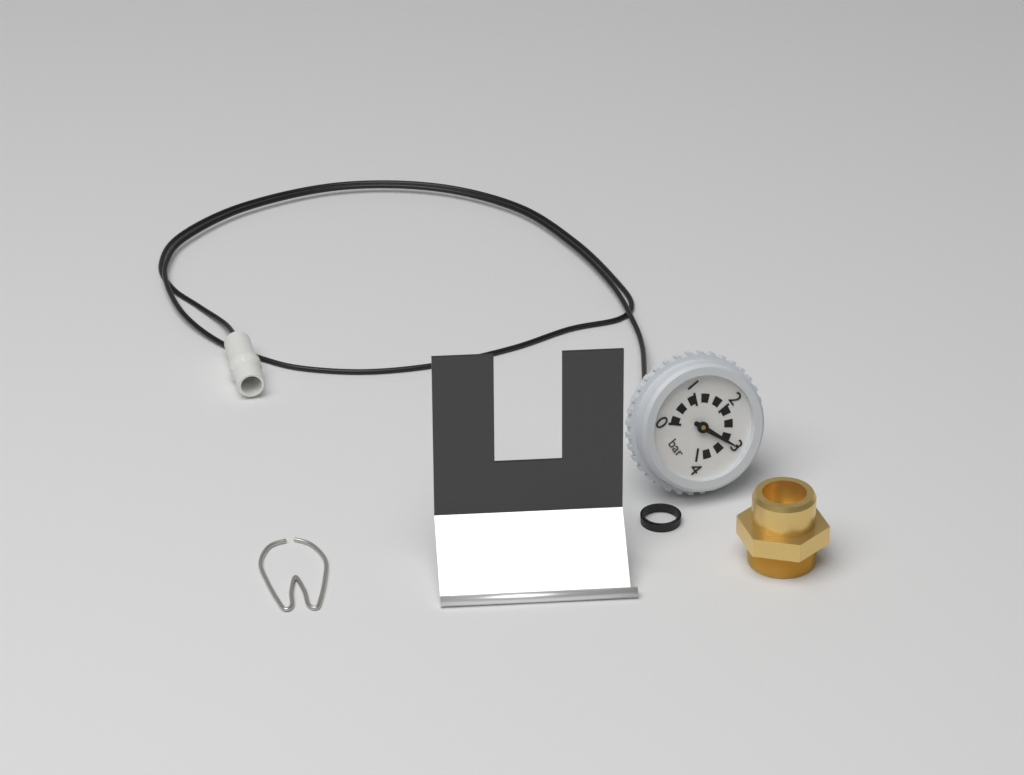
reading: 3.0 bar
